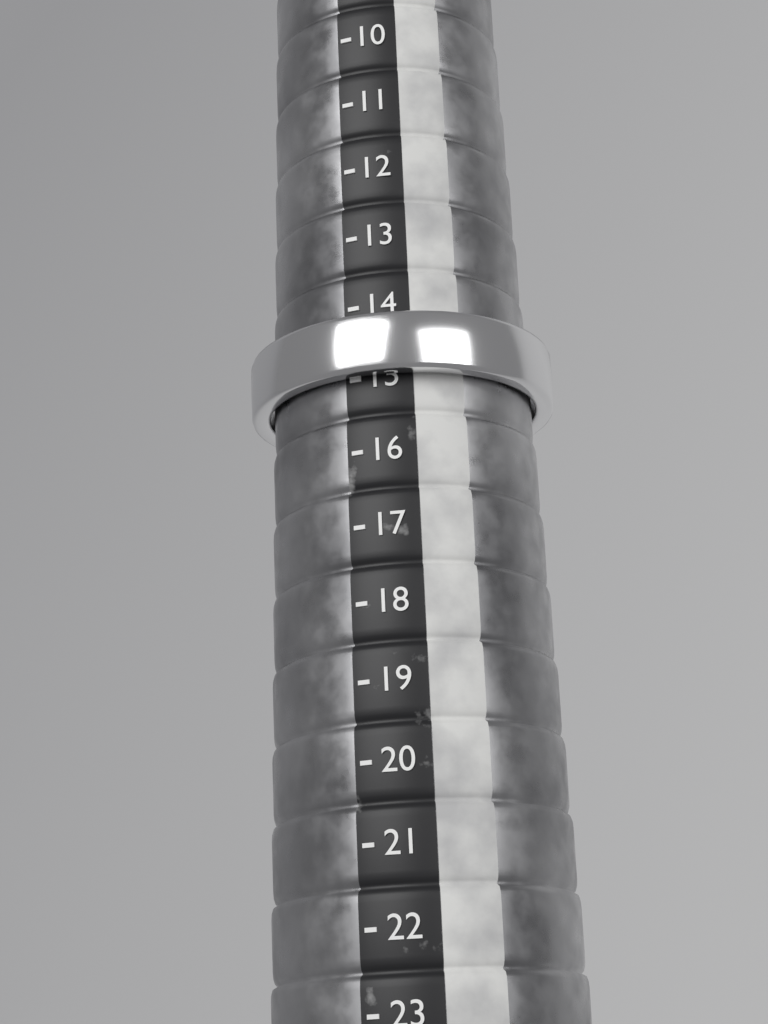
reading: 15 (no unit)
